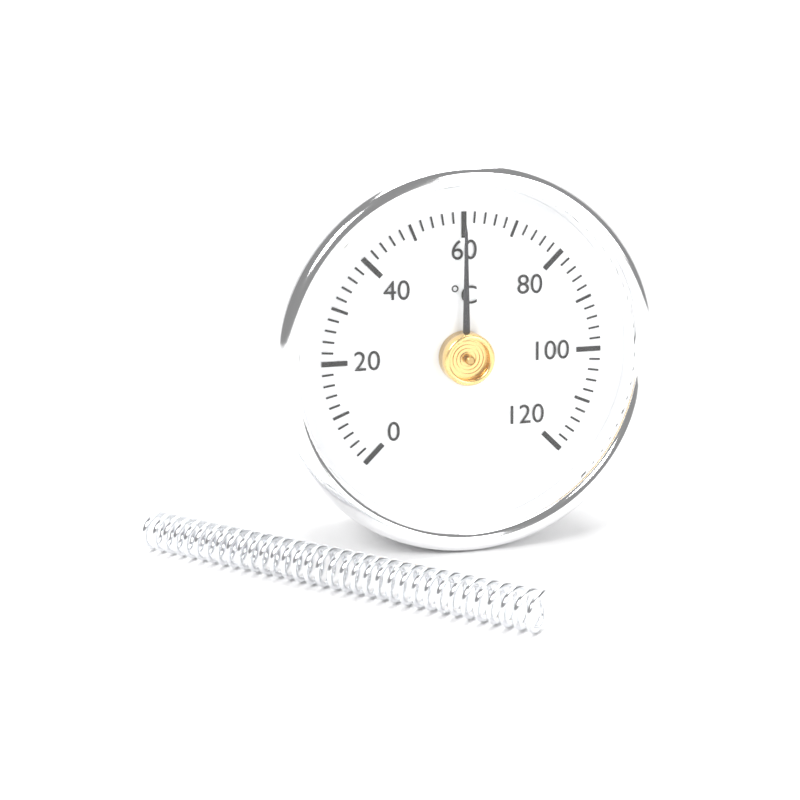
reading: 60 °C
